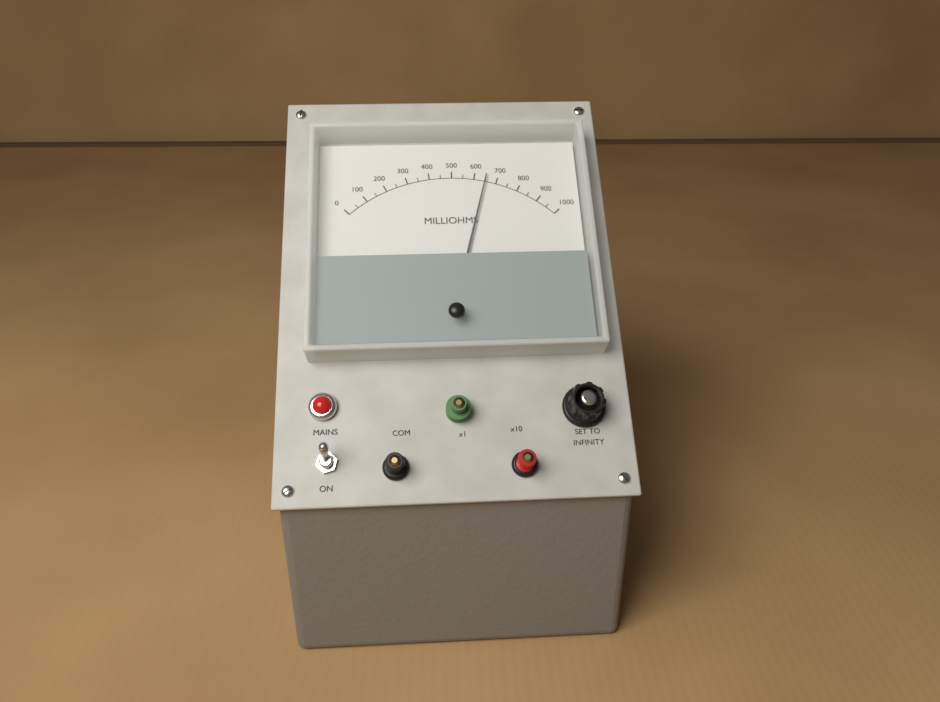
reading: 650 milliohms
